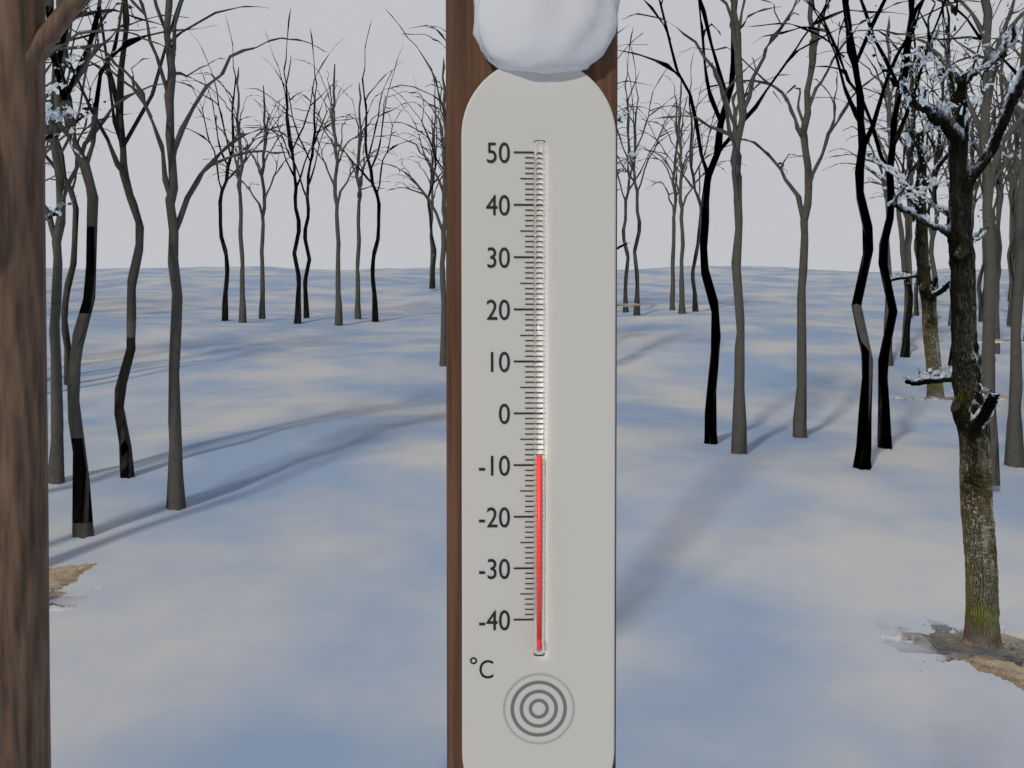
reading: -8 °C
